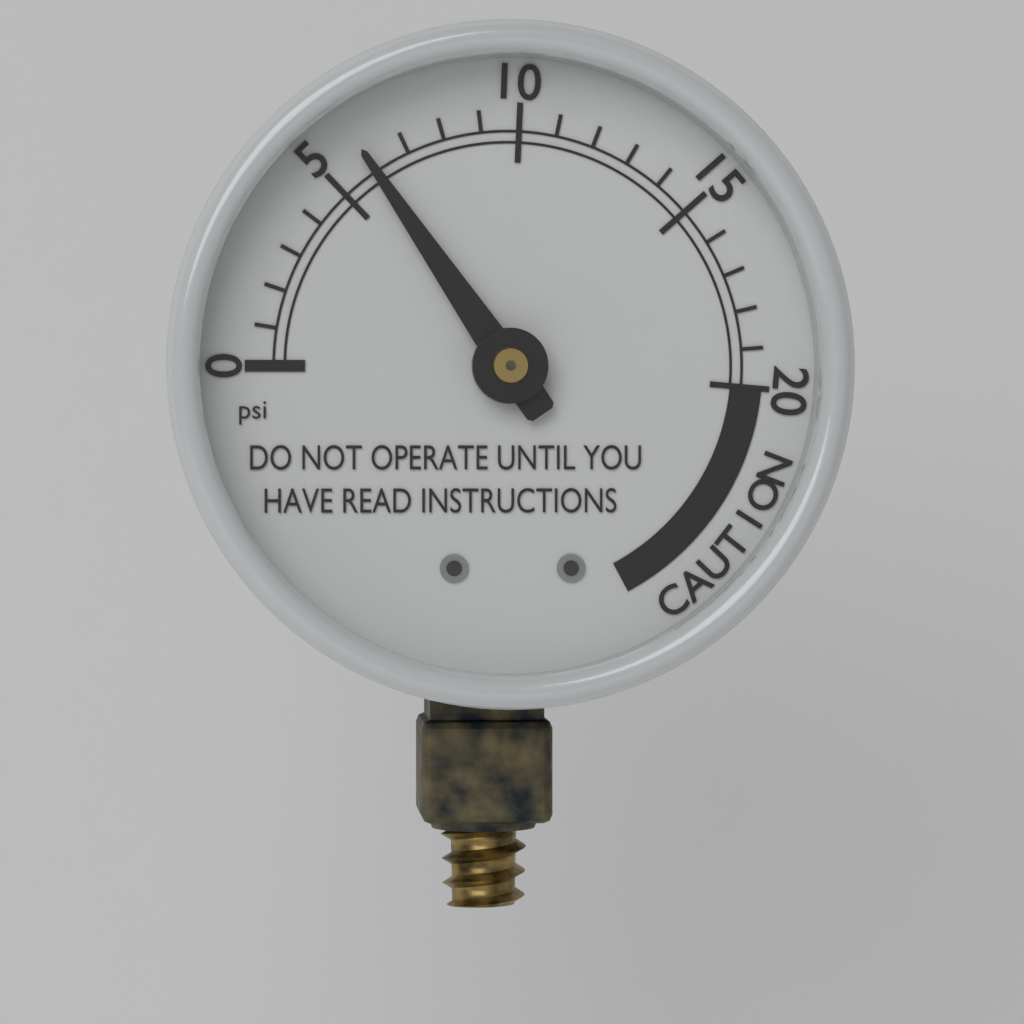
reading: 6 psi
